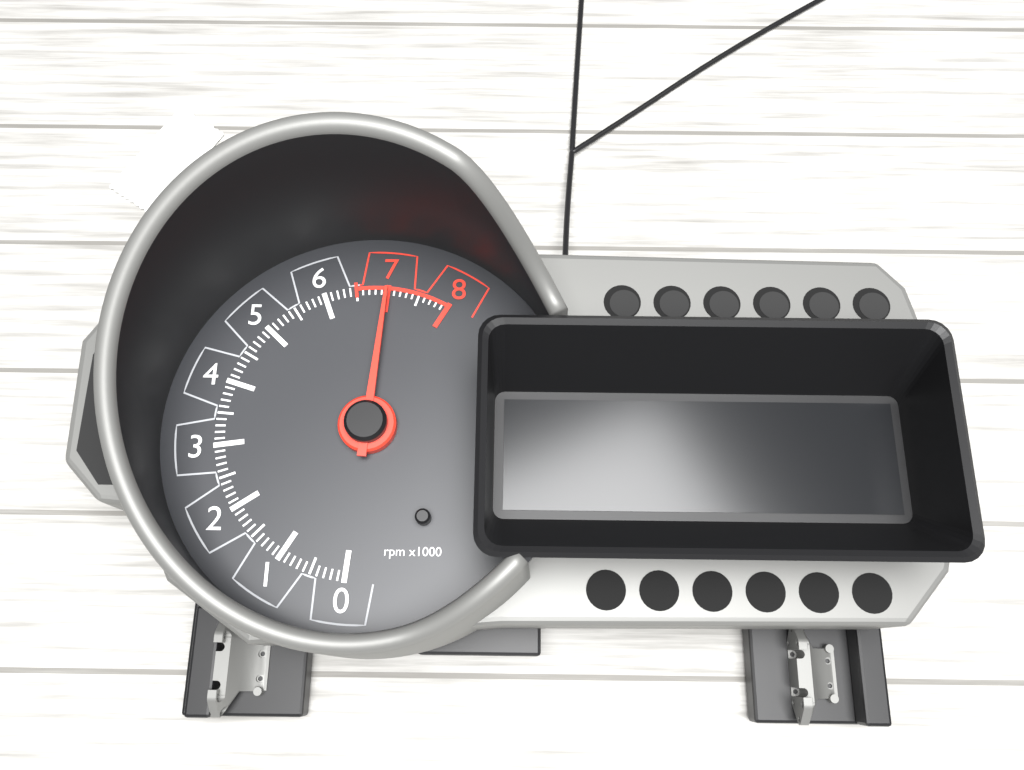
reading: 7000 rpm
